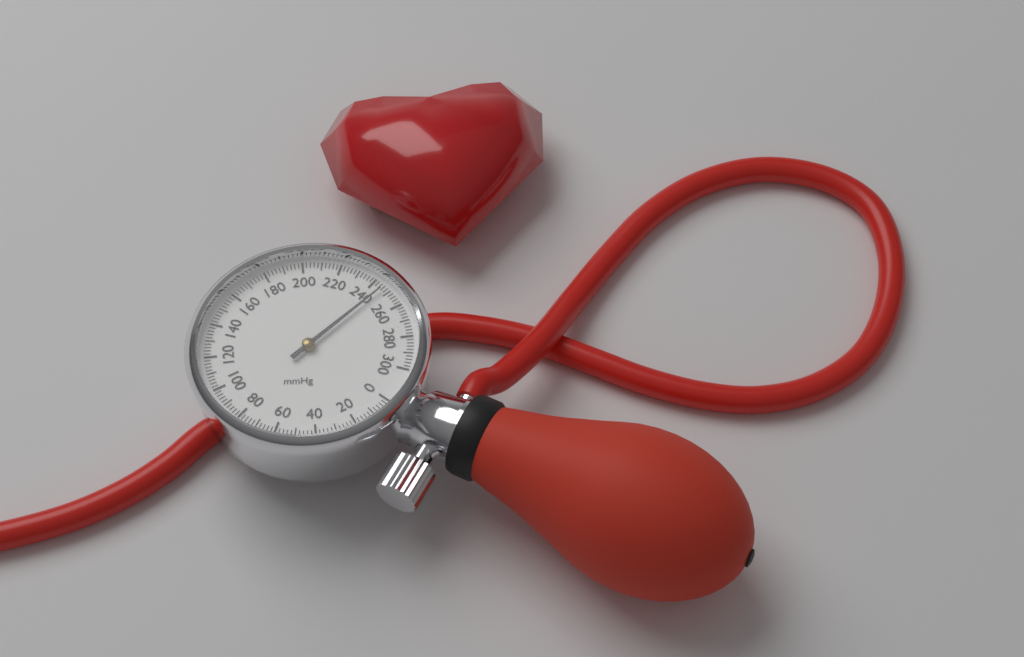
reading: 246 mmHg
